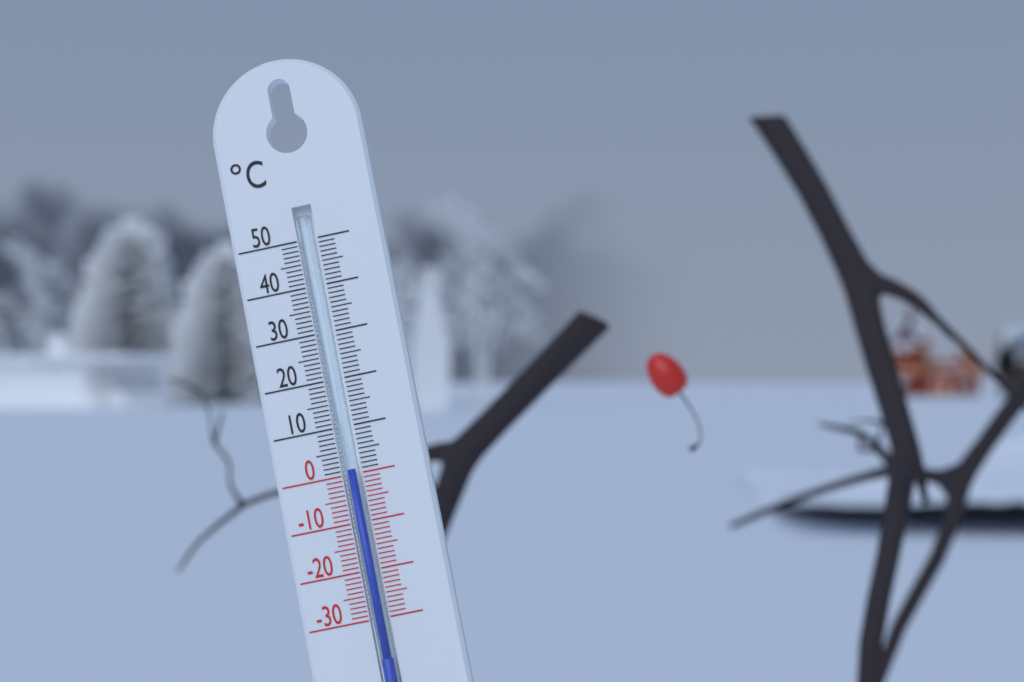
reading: 1 °C
